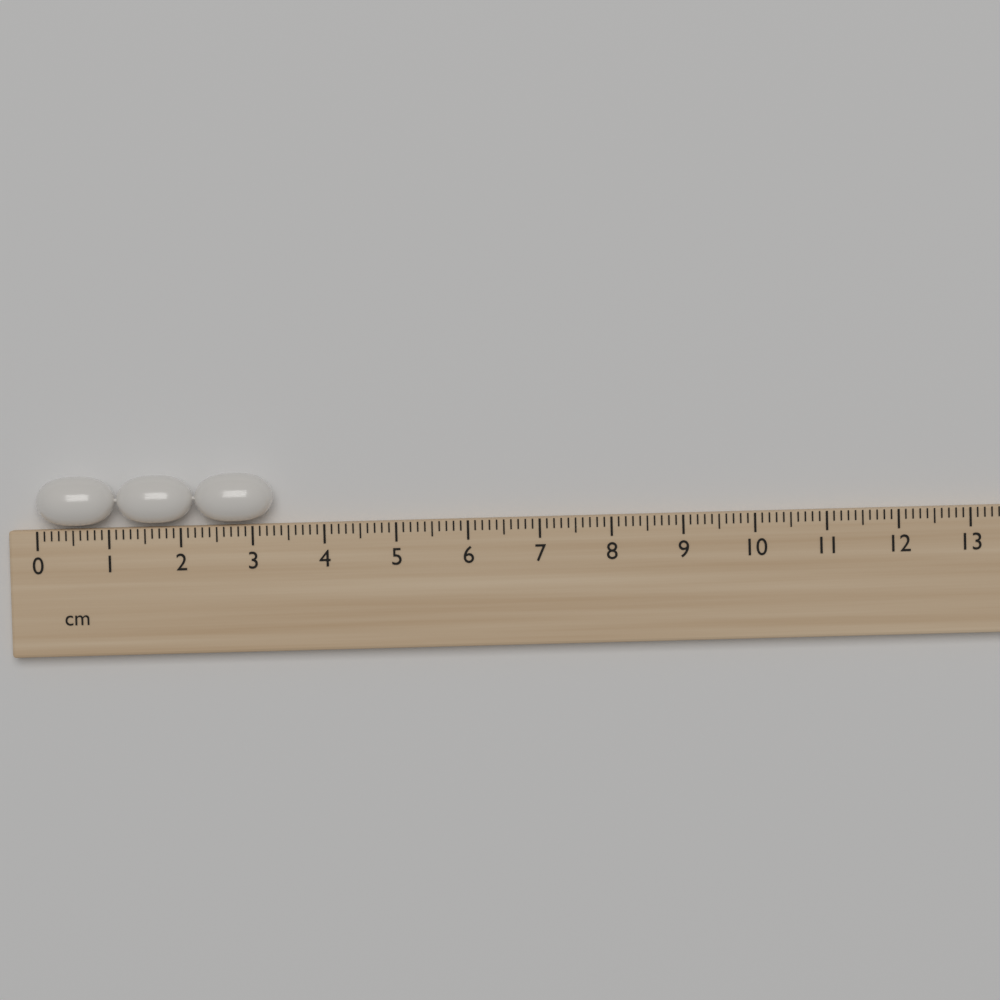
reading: 3.3 cm
